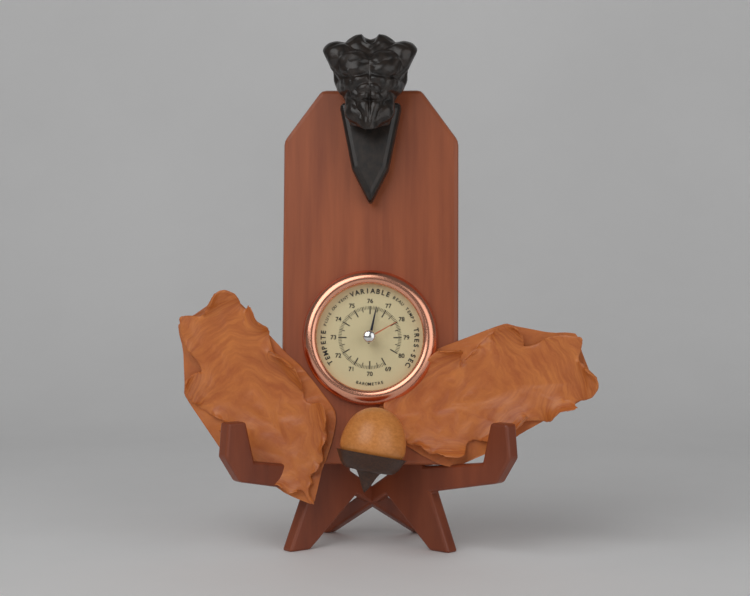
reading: 76.4 (no unit)
